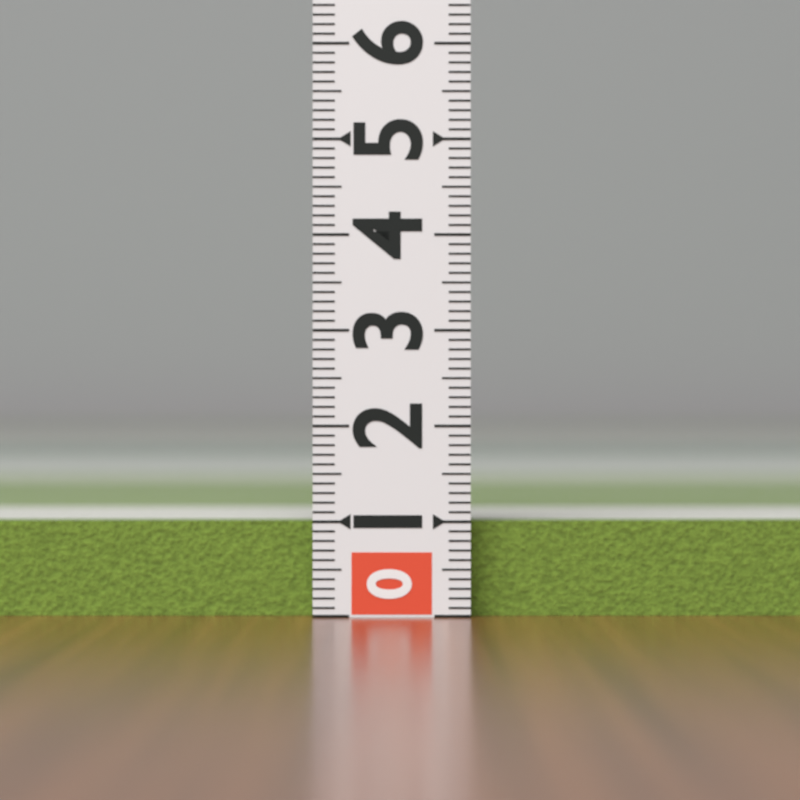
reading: 1.0 (no unit)
